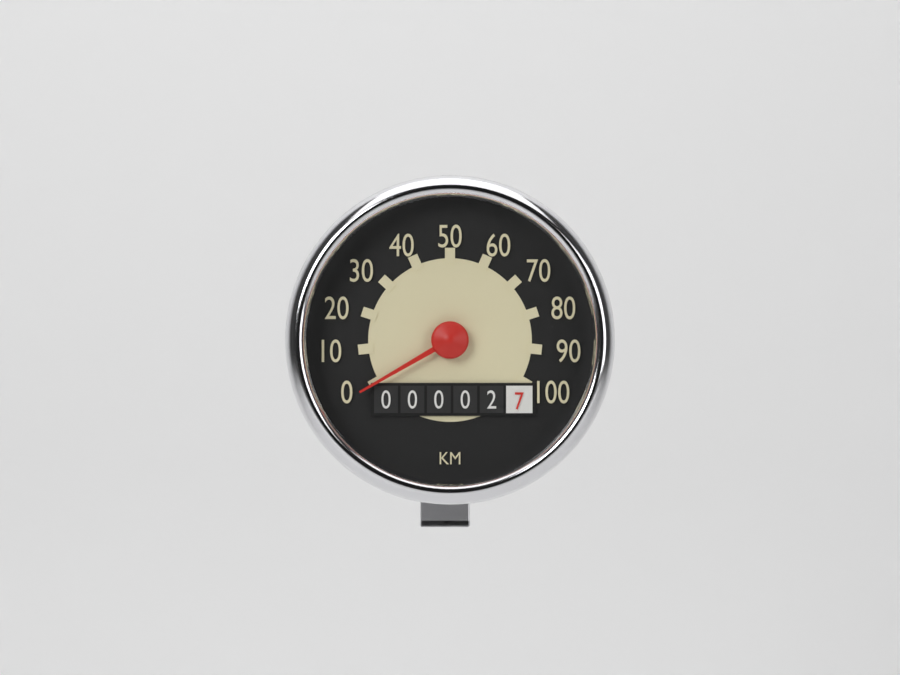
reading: 0 km/h
